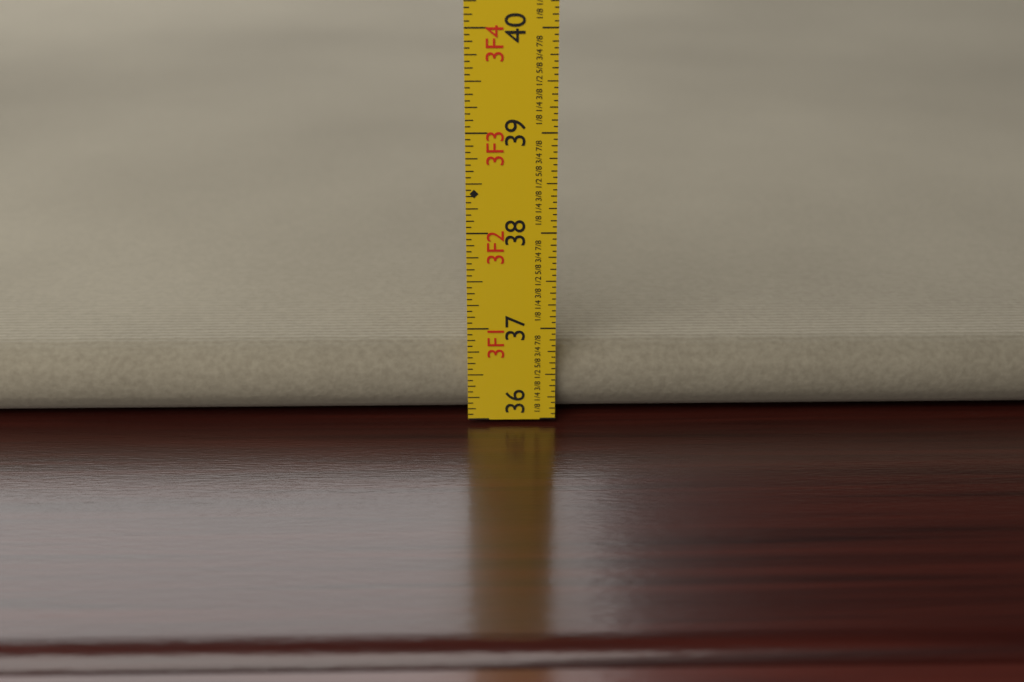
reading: 36.7500 in
